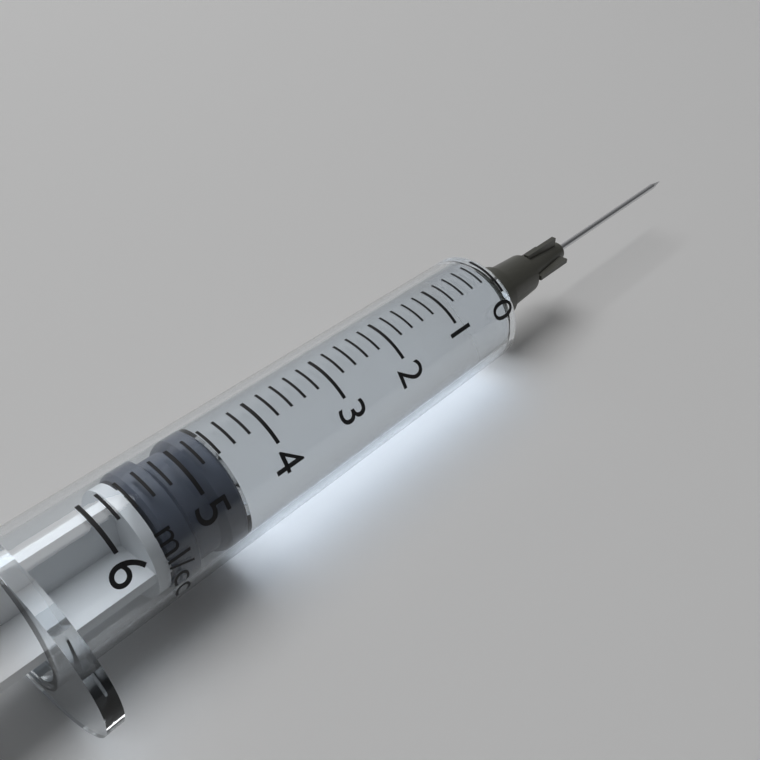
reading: 4.6 ml
